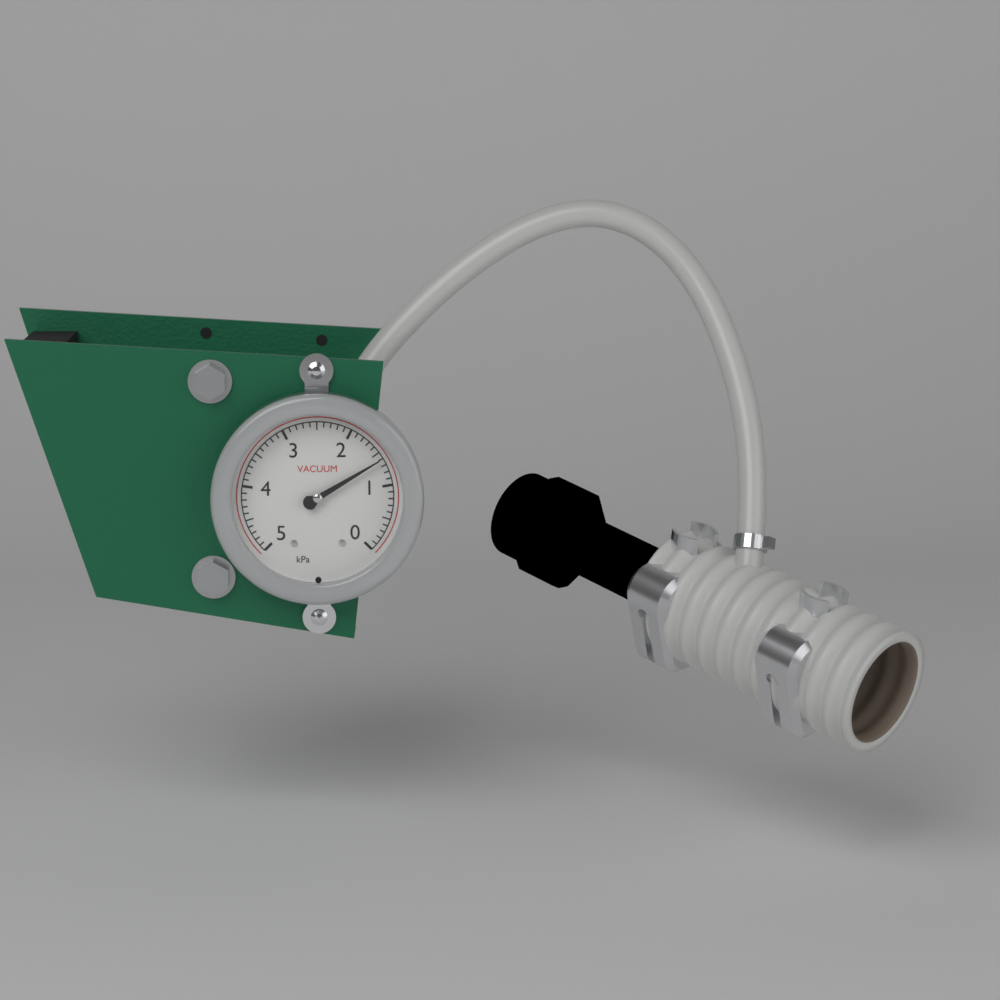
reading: 1.4 kPa
